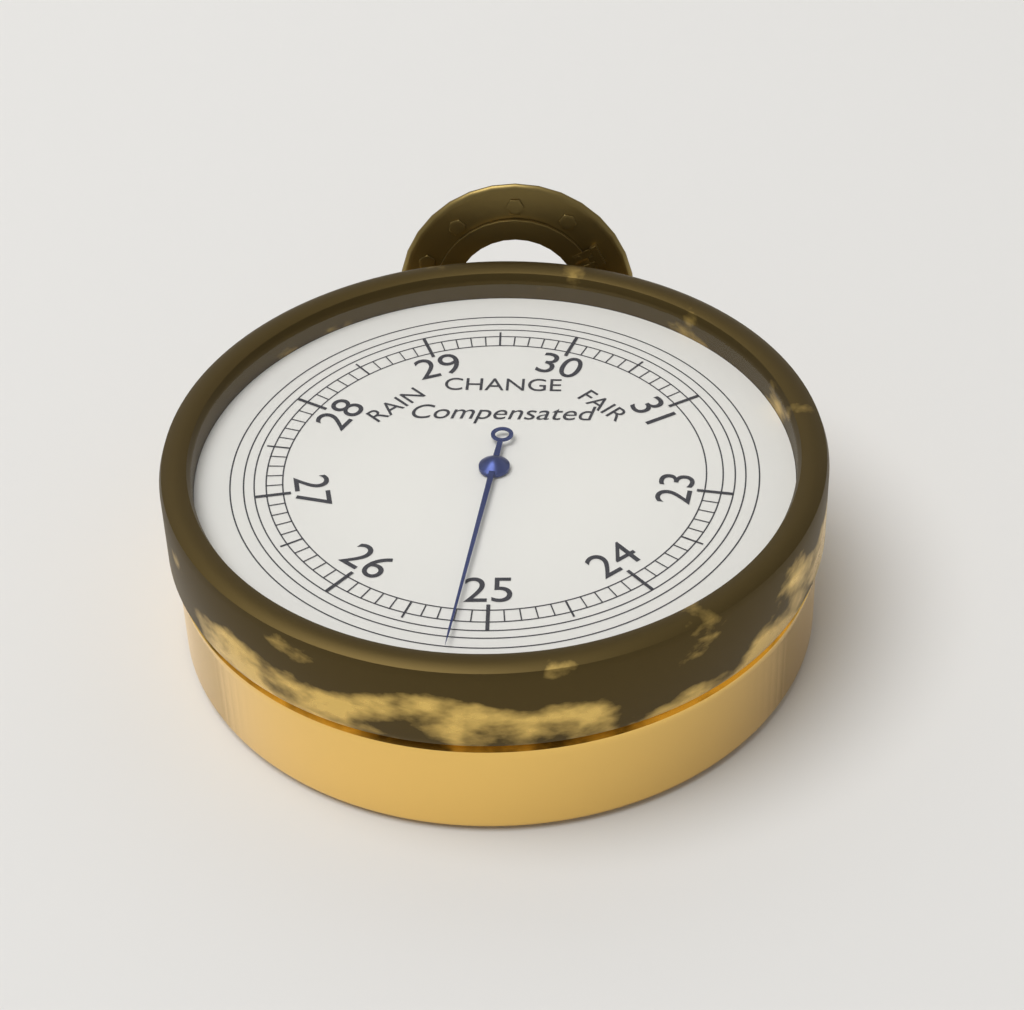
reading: 25.2 inHg
